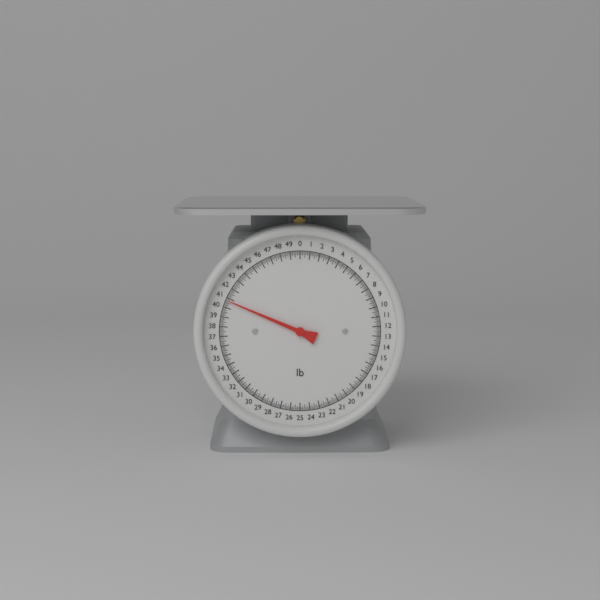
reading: 40.750 lb
